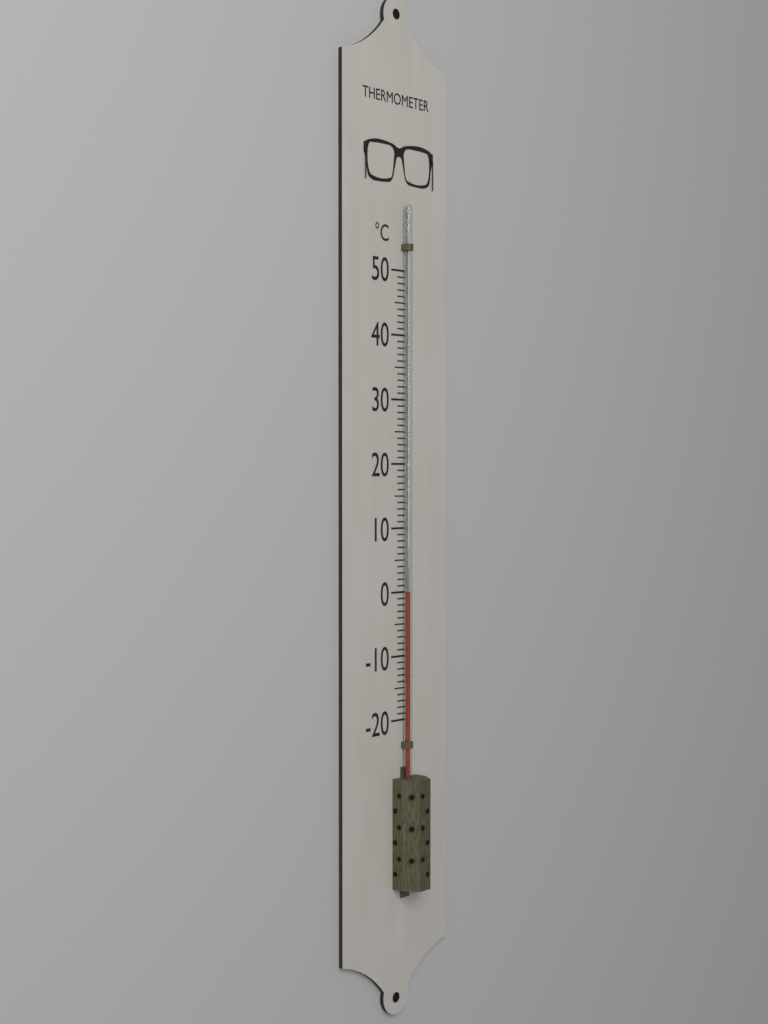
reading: 0 °C
